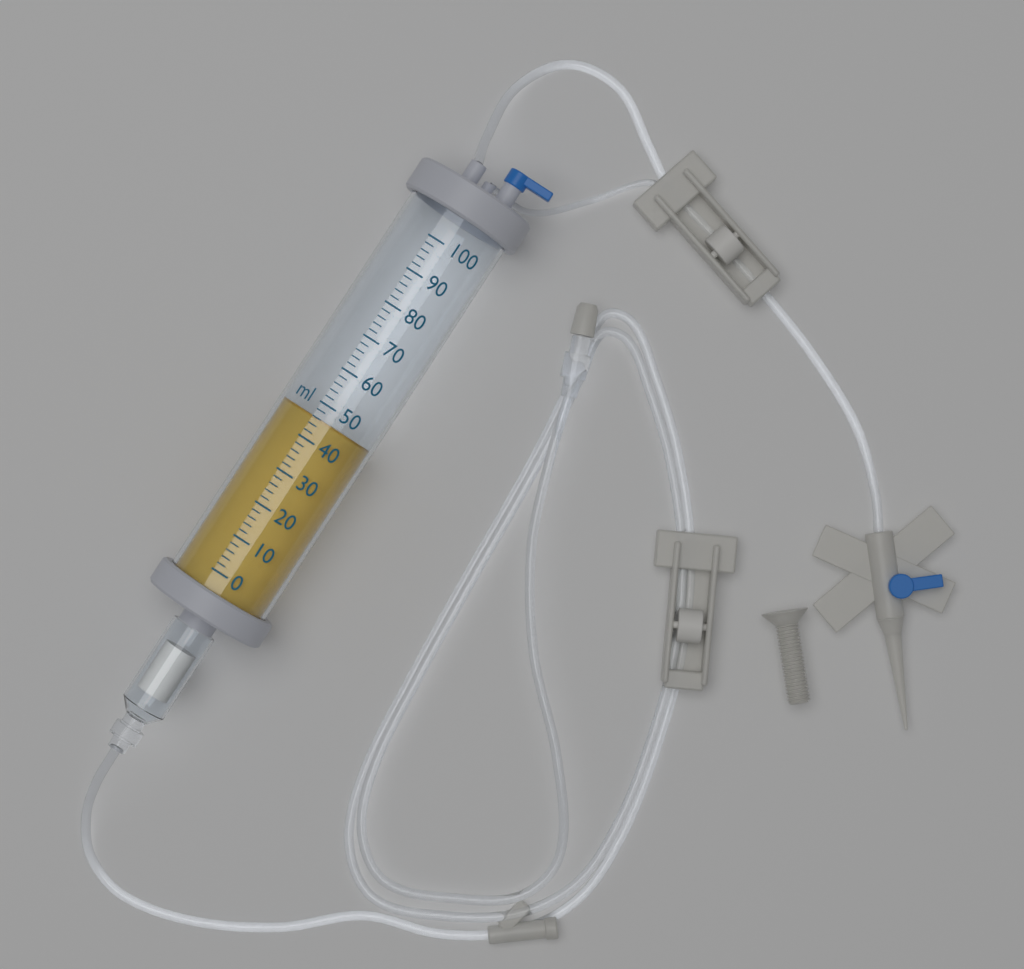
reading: 46 ml
